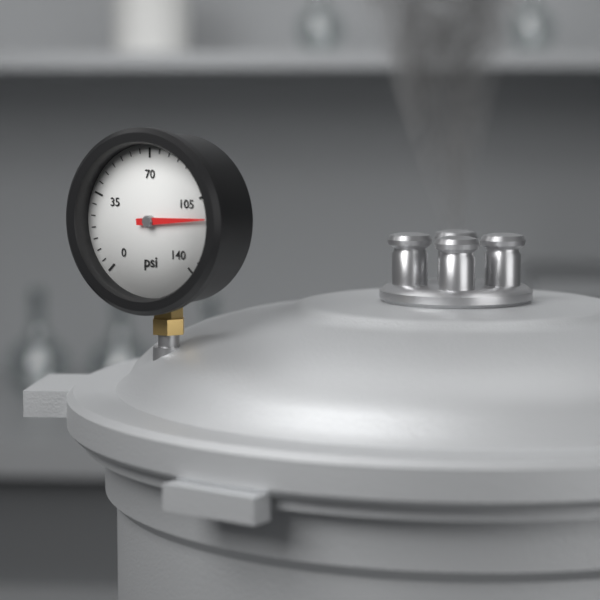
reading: 115 psi
